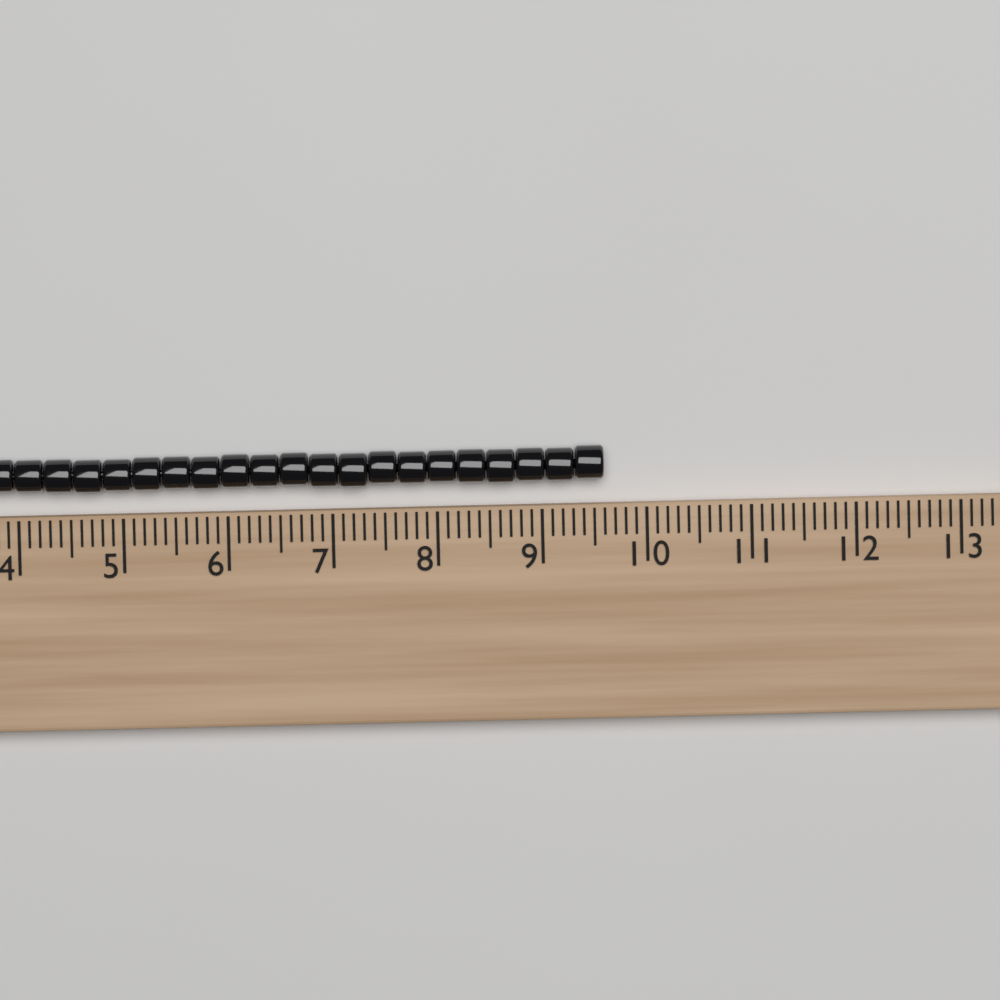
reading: 9.6 (no unit)
